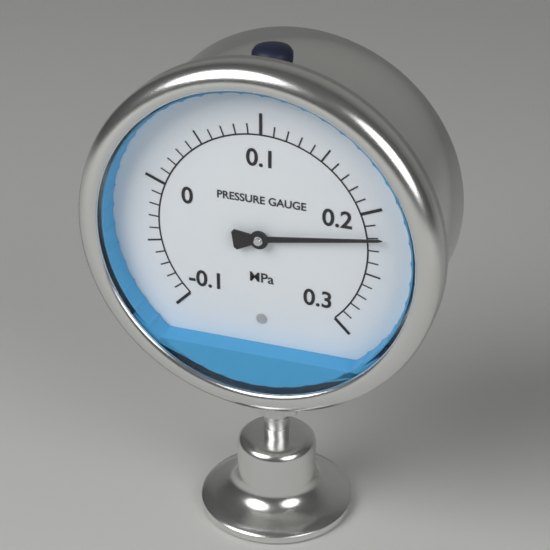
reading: 0.22 MPa
